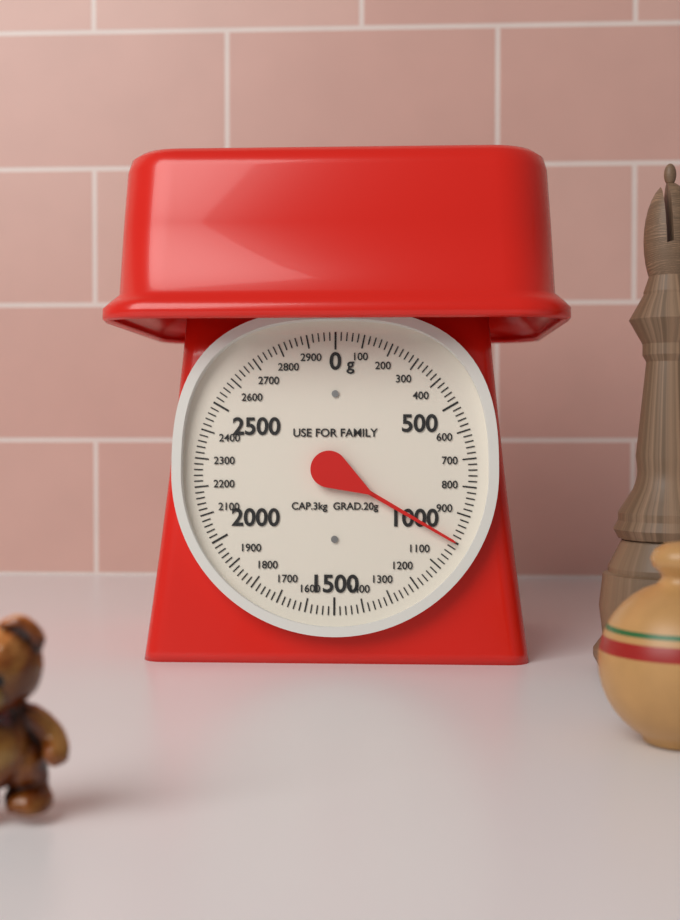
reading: 1000 g
